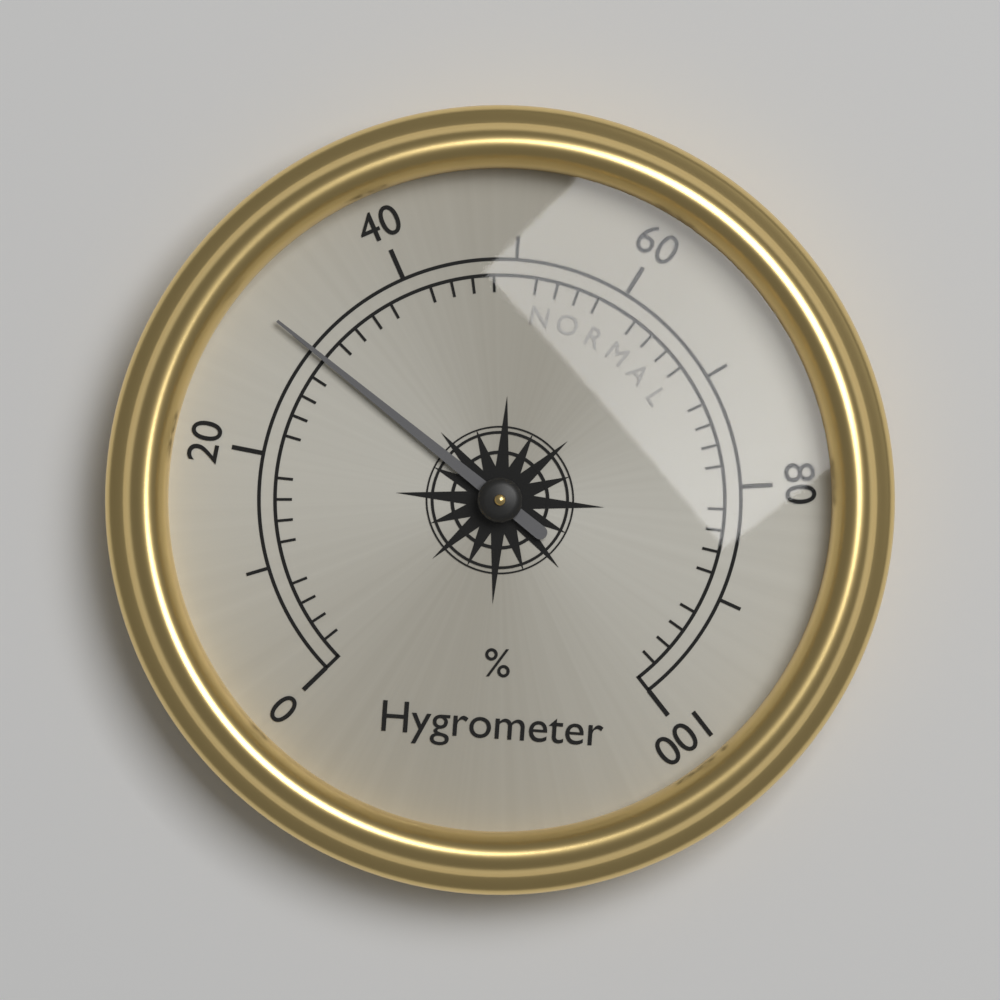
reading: 30 %
